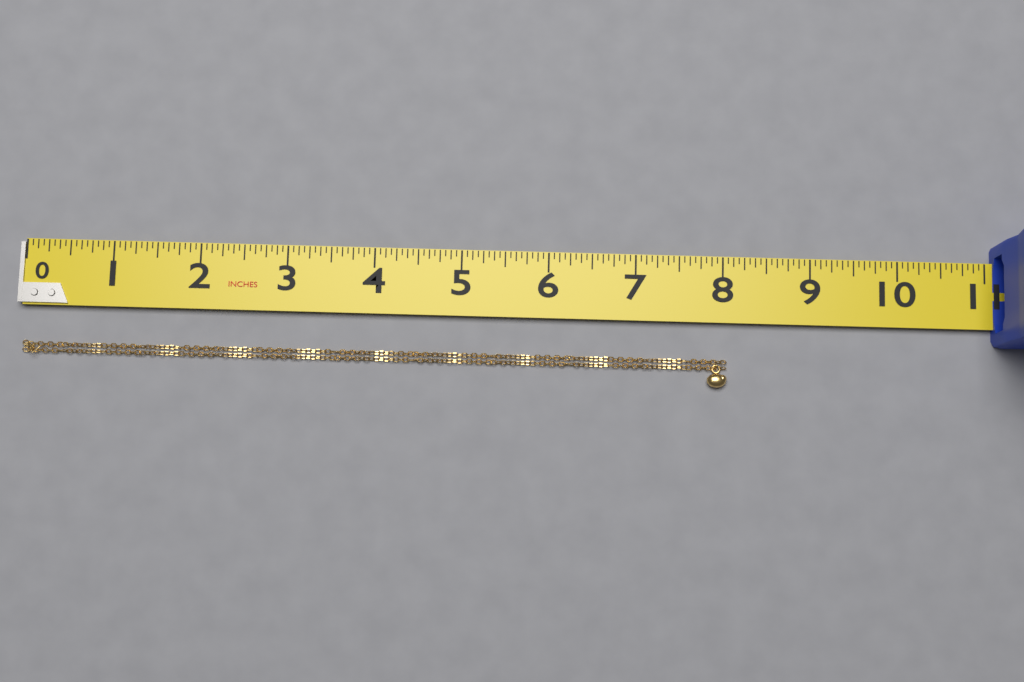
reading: 8.0625 in
